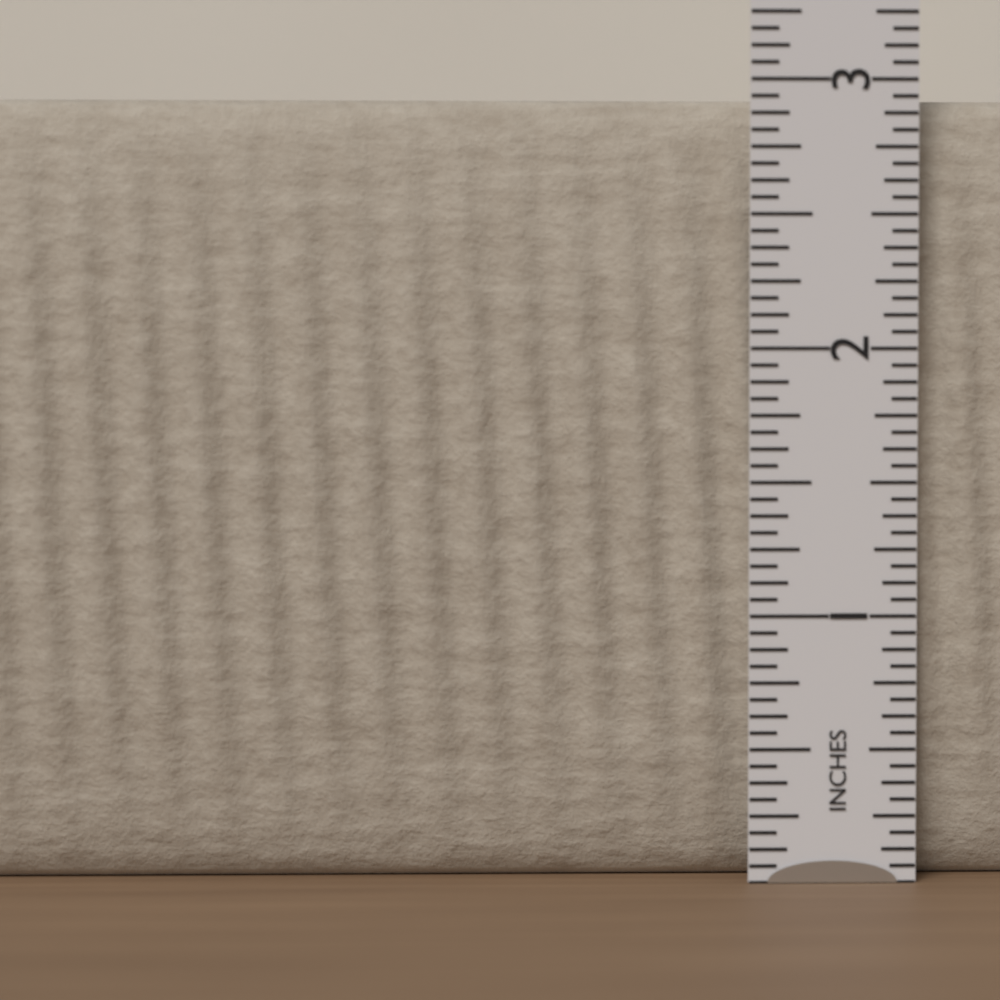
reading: 2.9375 in
